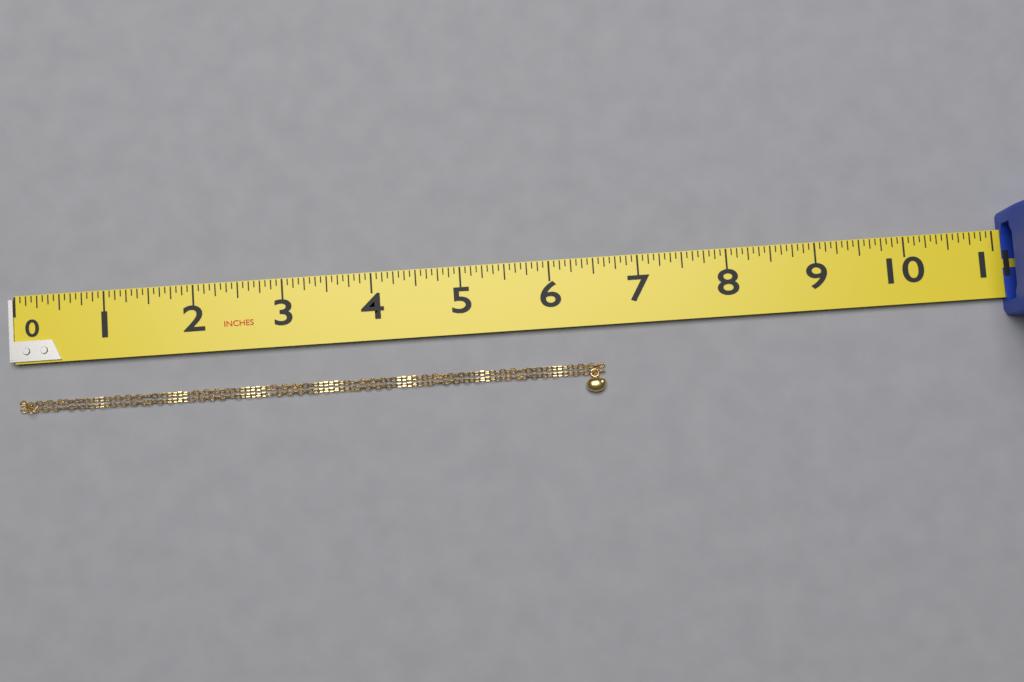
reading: 6.5625 in
